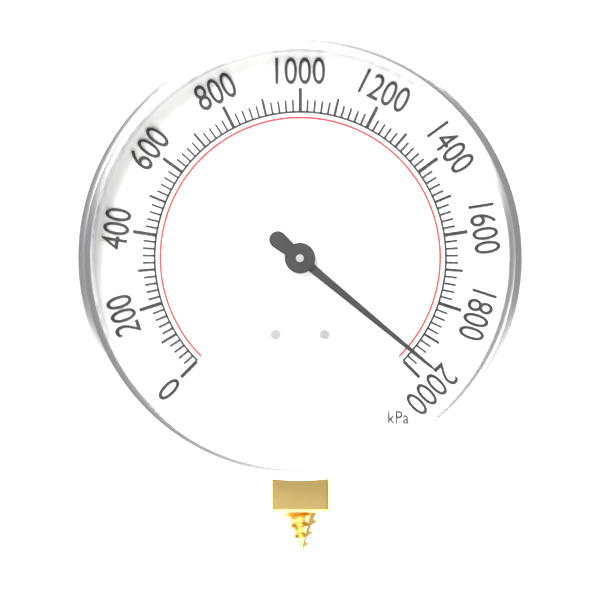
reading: 1960 kPa
